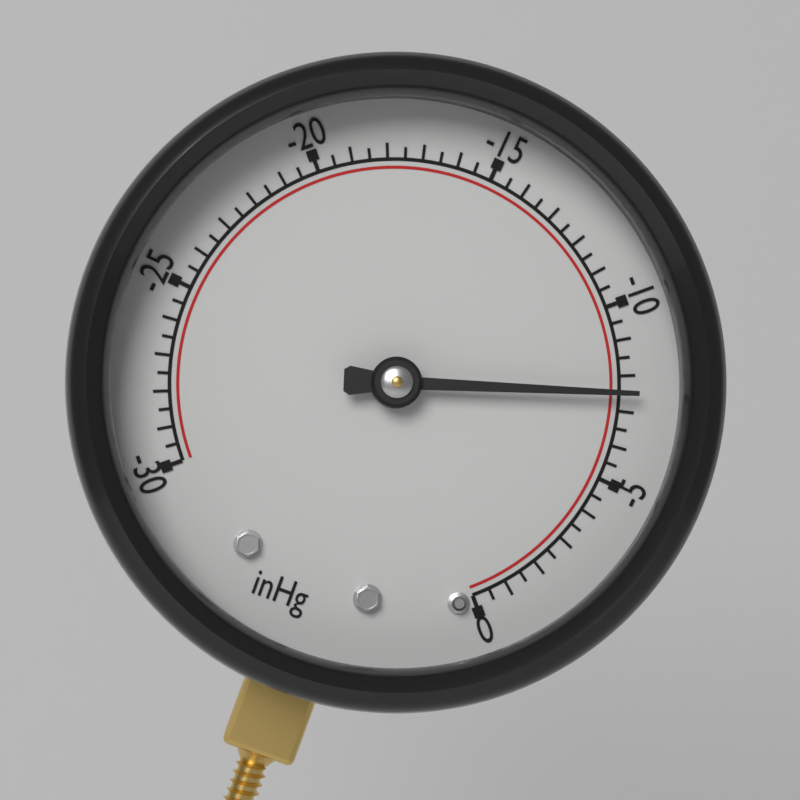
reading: -7.5 inHg
